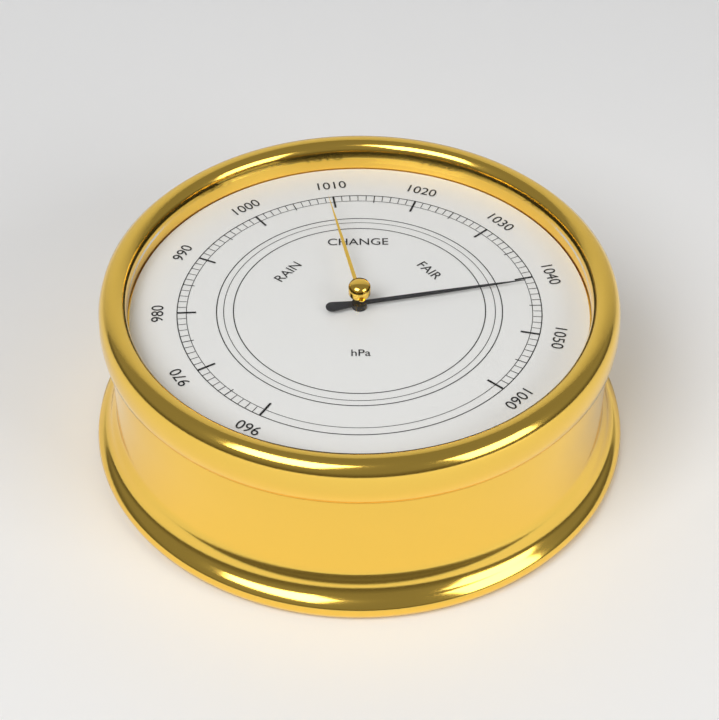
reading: 1041 hPa
